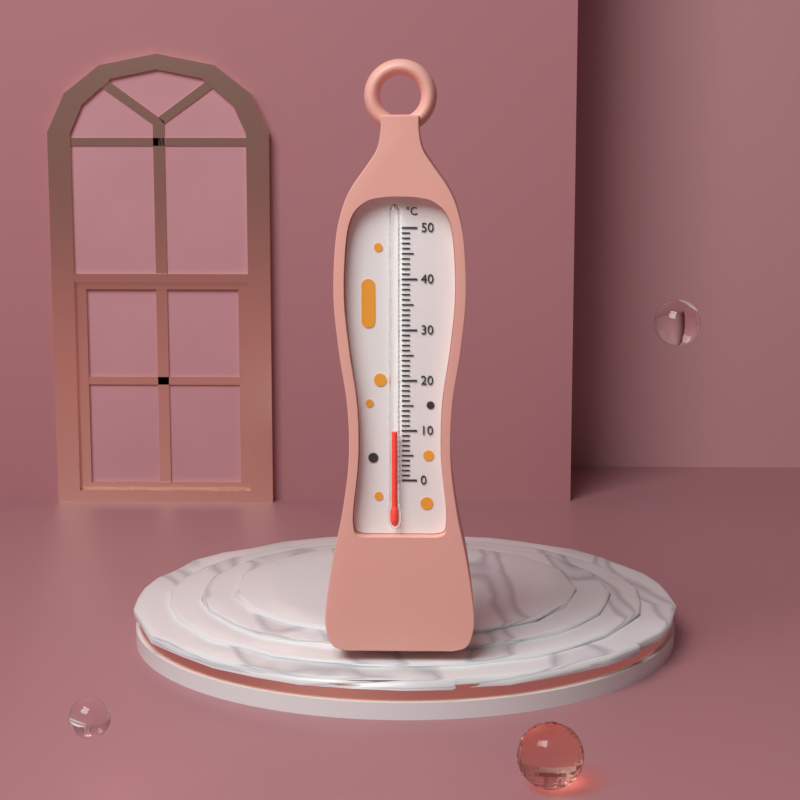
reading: 10 °C
